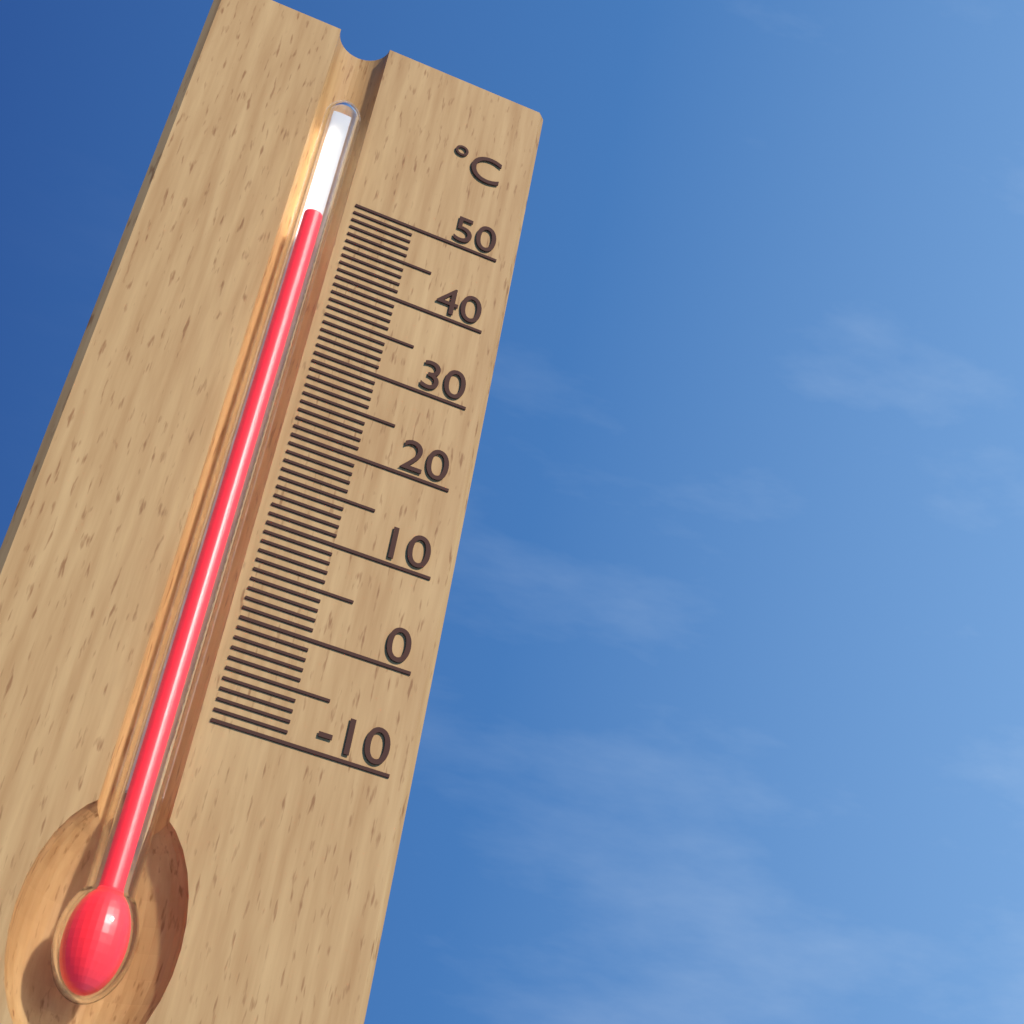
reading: 46 °C
